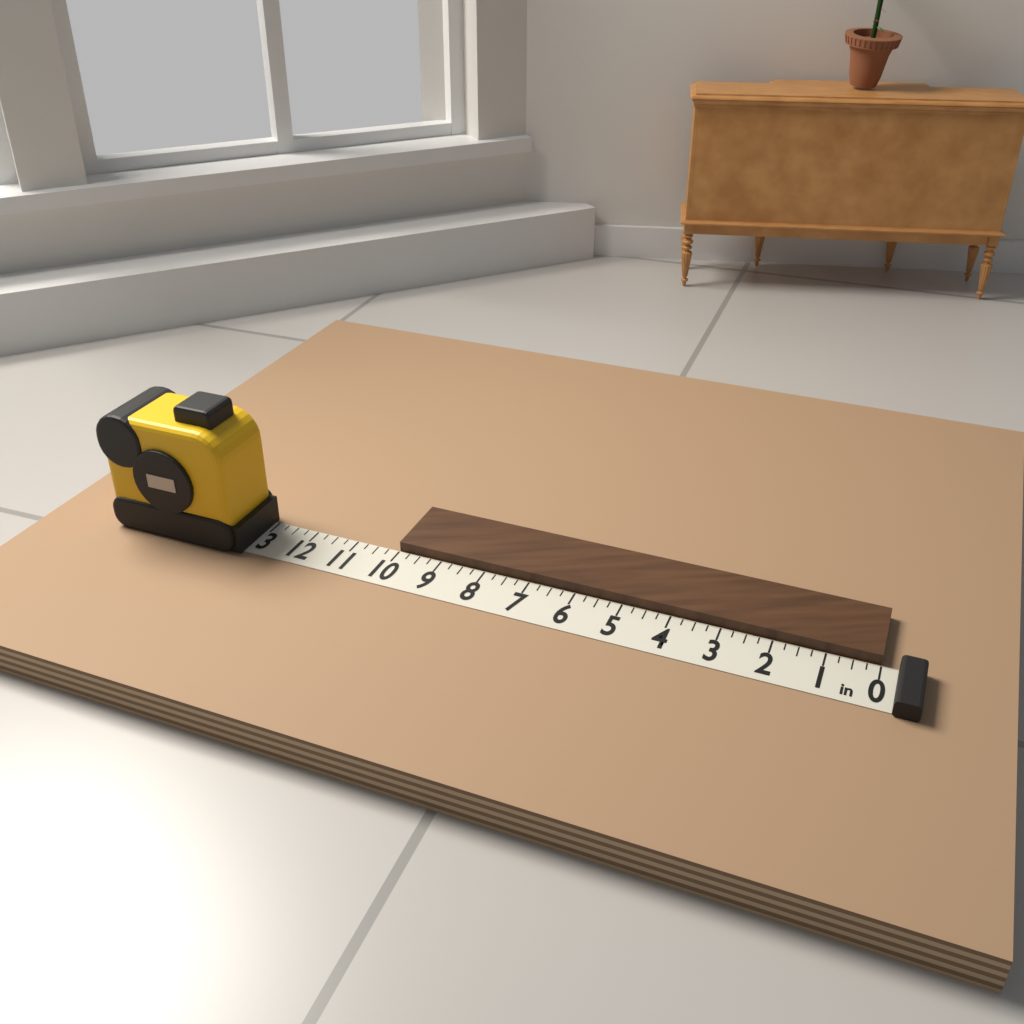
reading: 10.00 in
